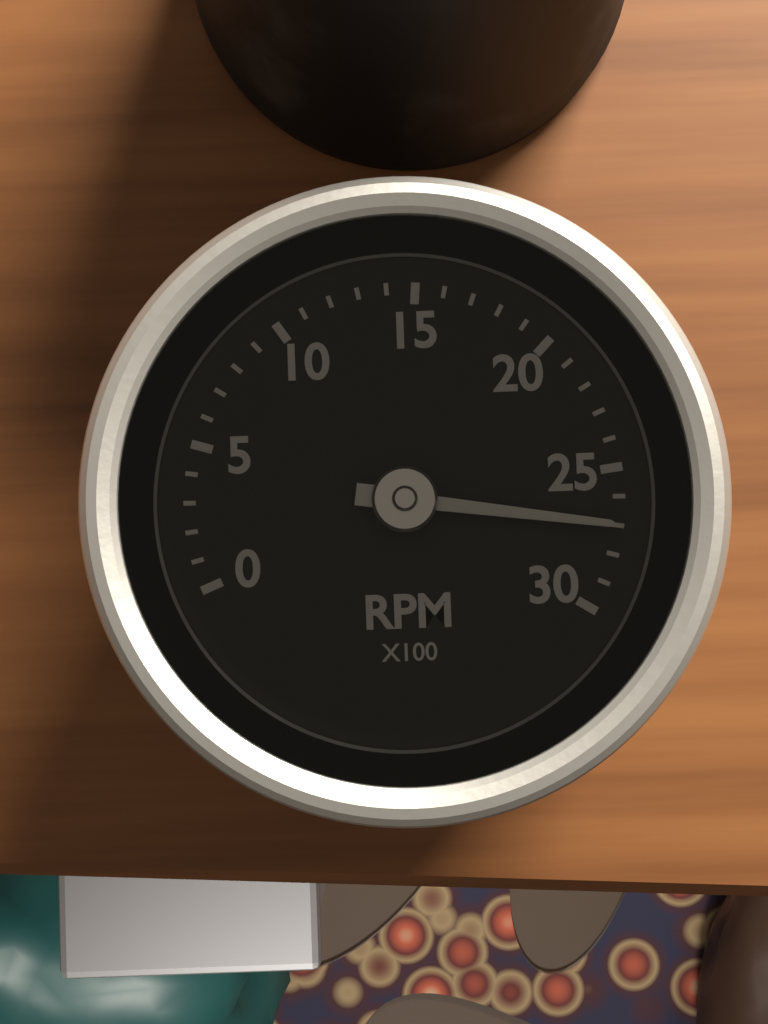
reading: 27 RPM x100
